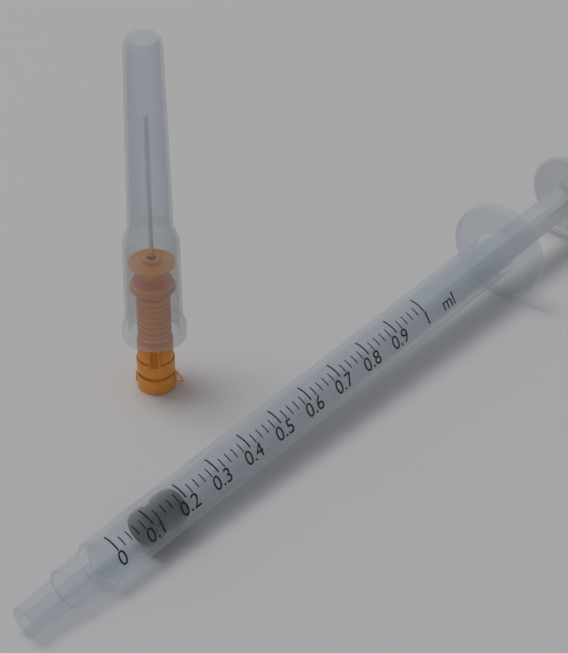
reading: 0.10 ml
